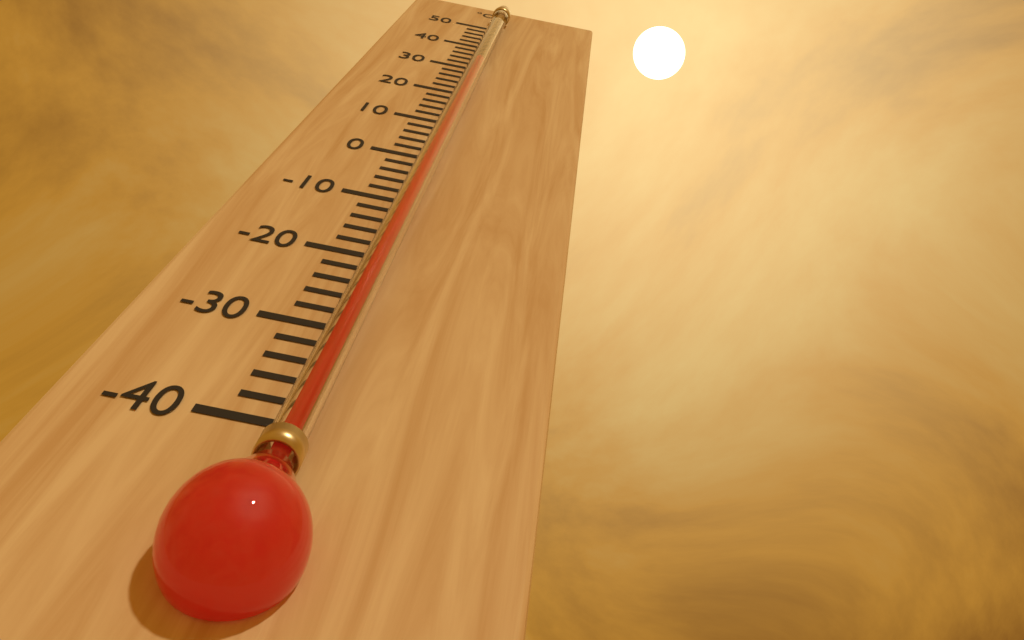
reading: 30 °C
